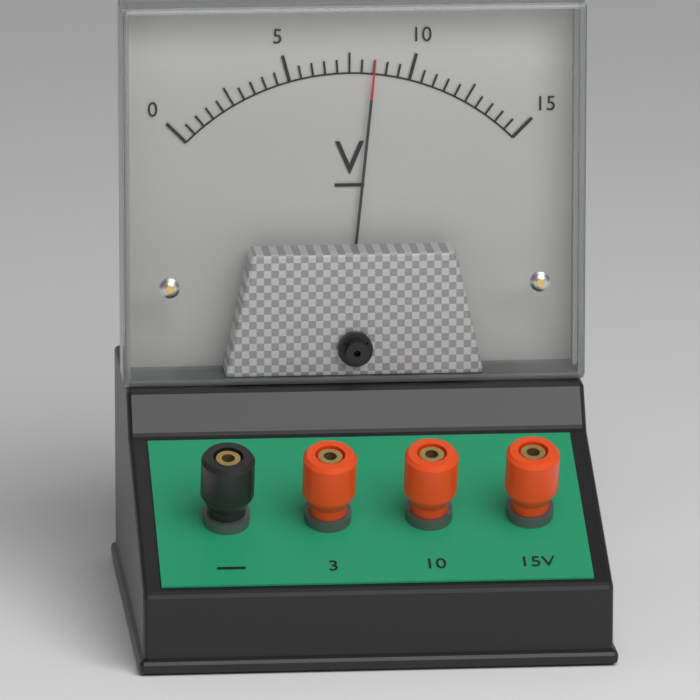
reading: 8.5 V
